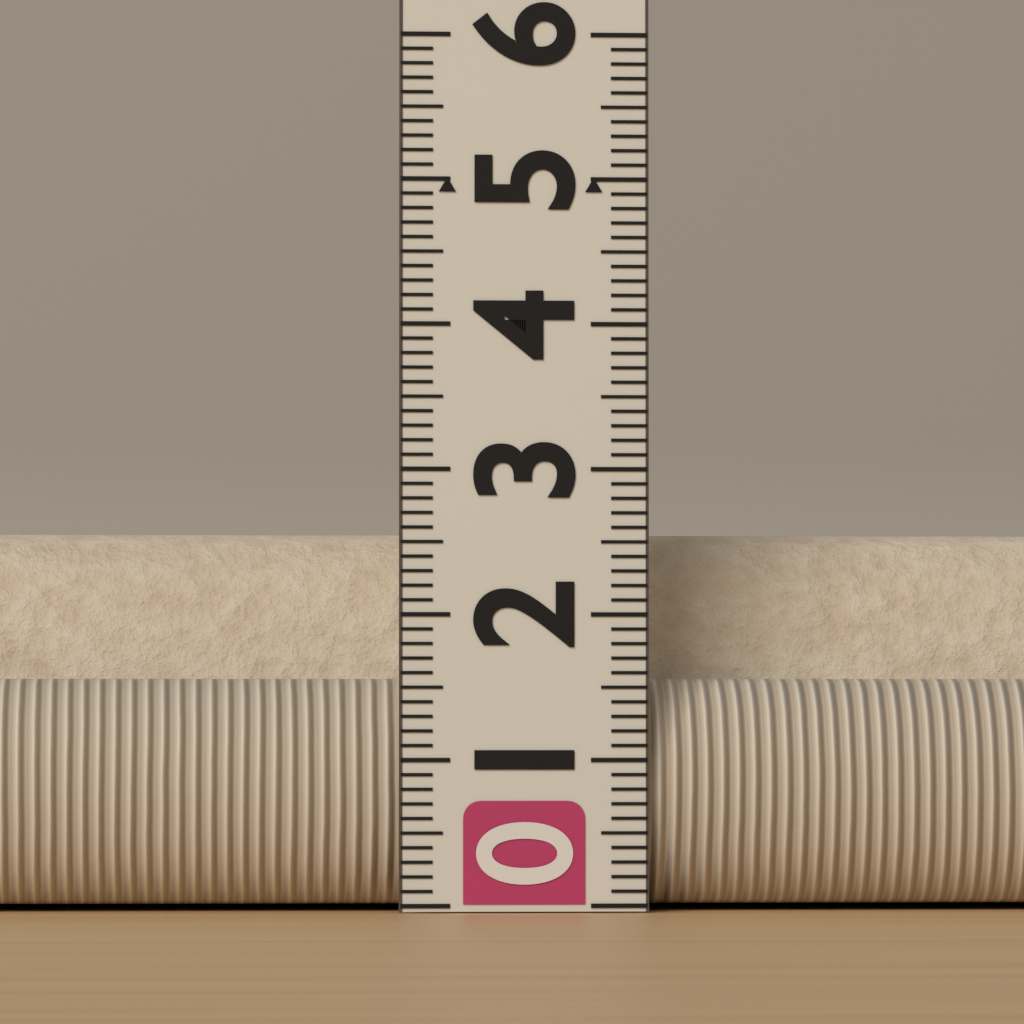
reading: 2.6 (no unit)
